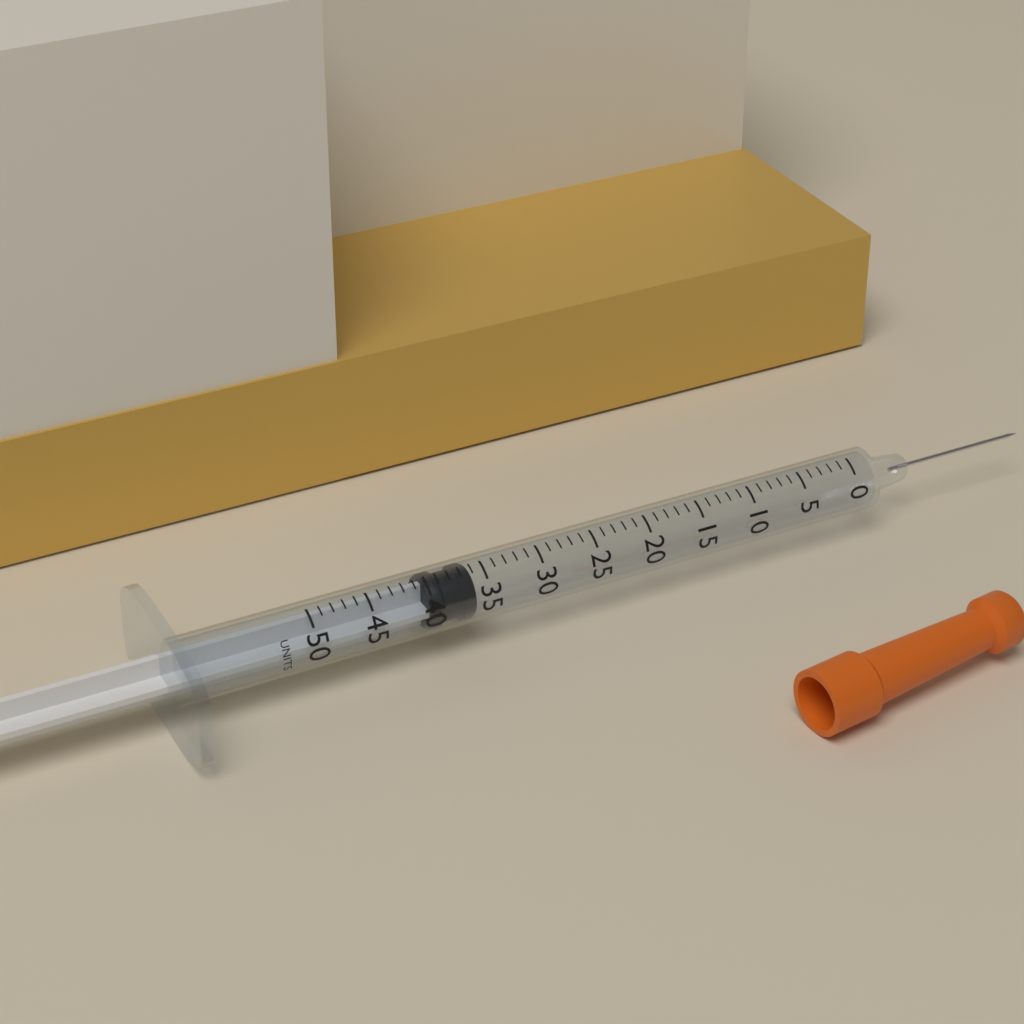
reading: 36 units
